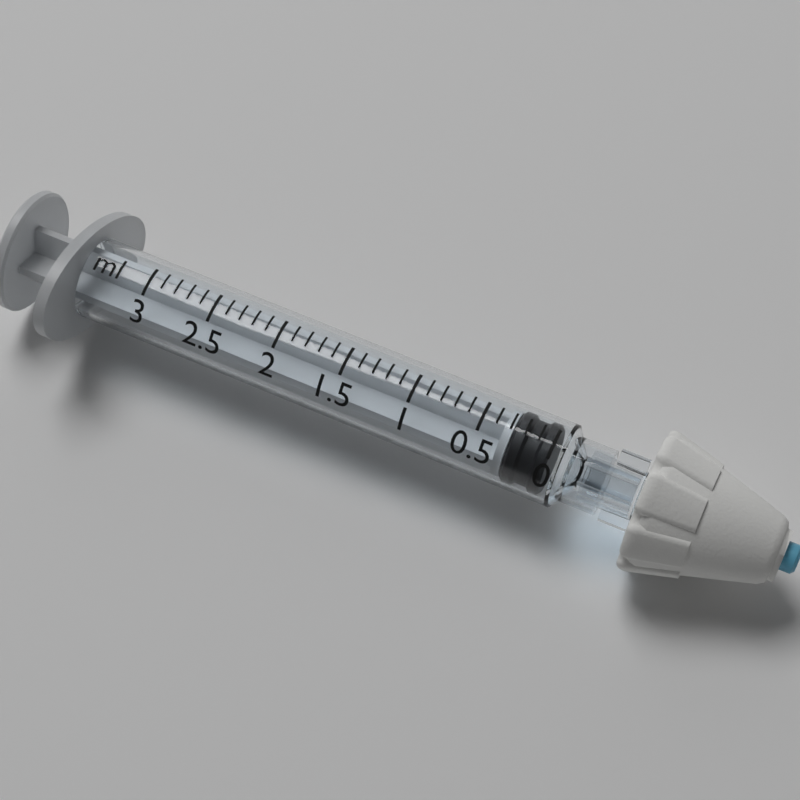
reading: 0.0 ml
